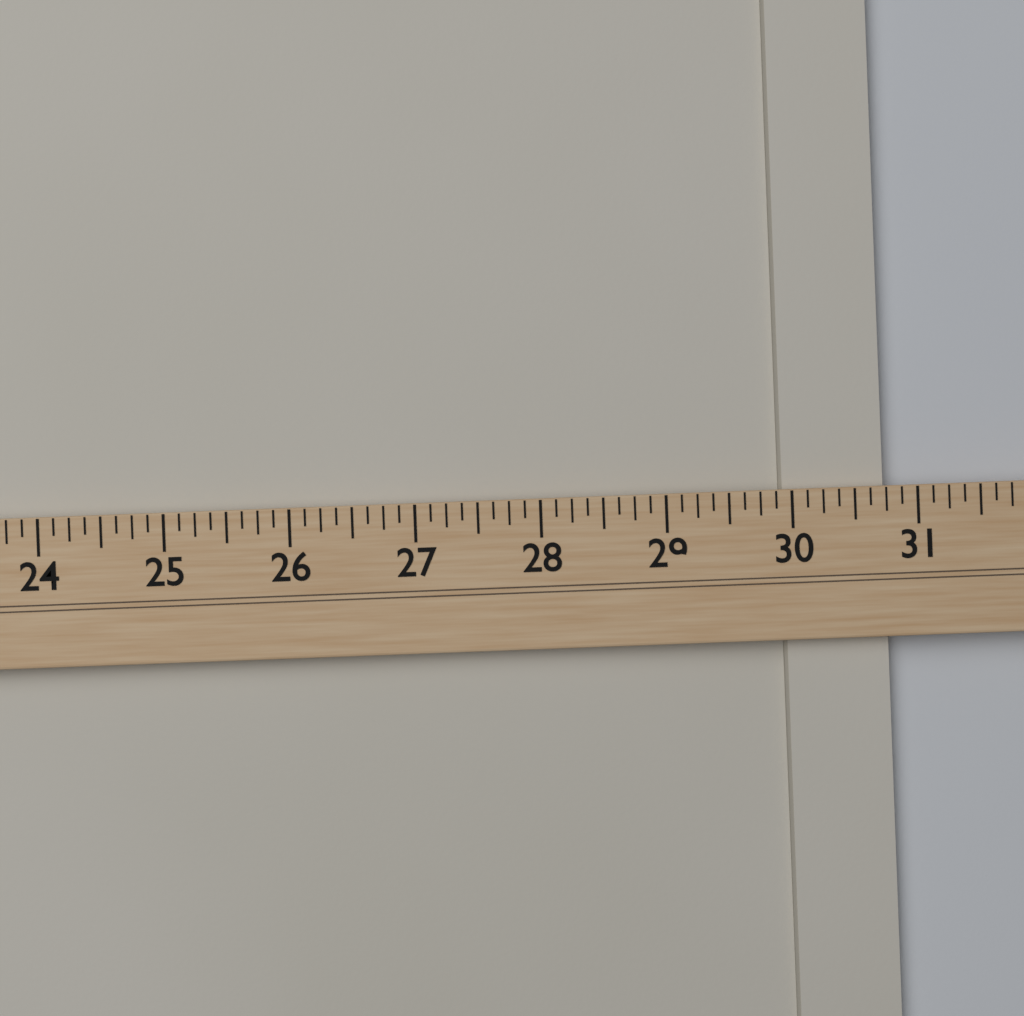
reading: 30.750 (no unit)
